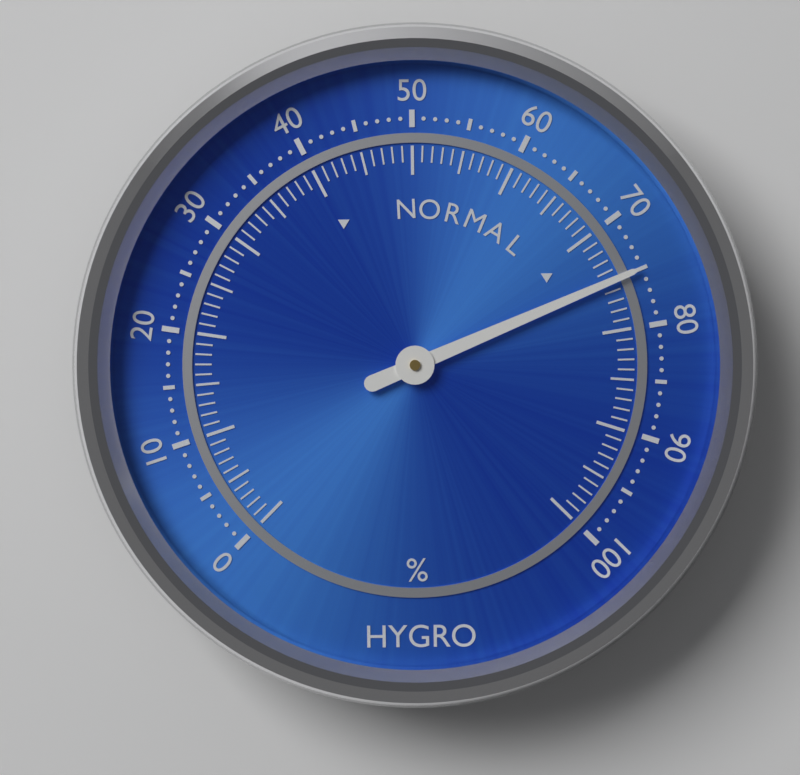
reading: 75 %
